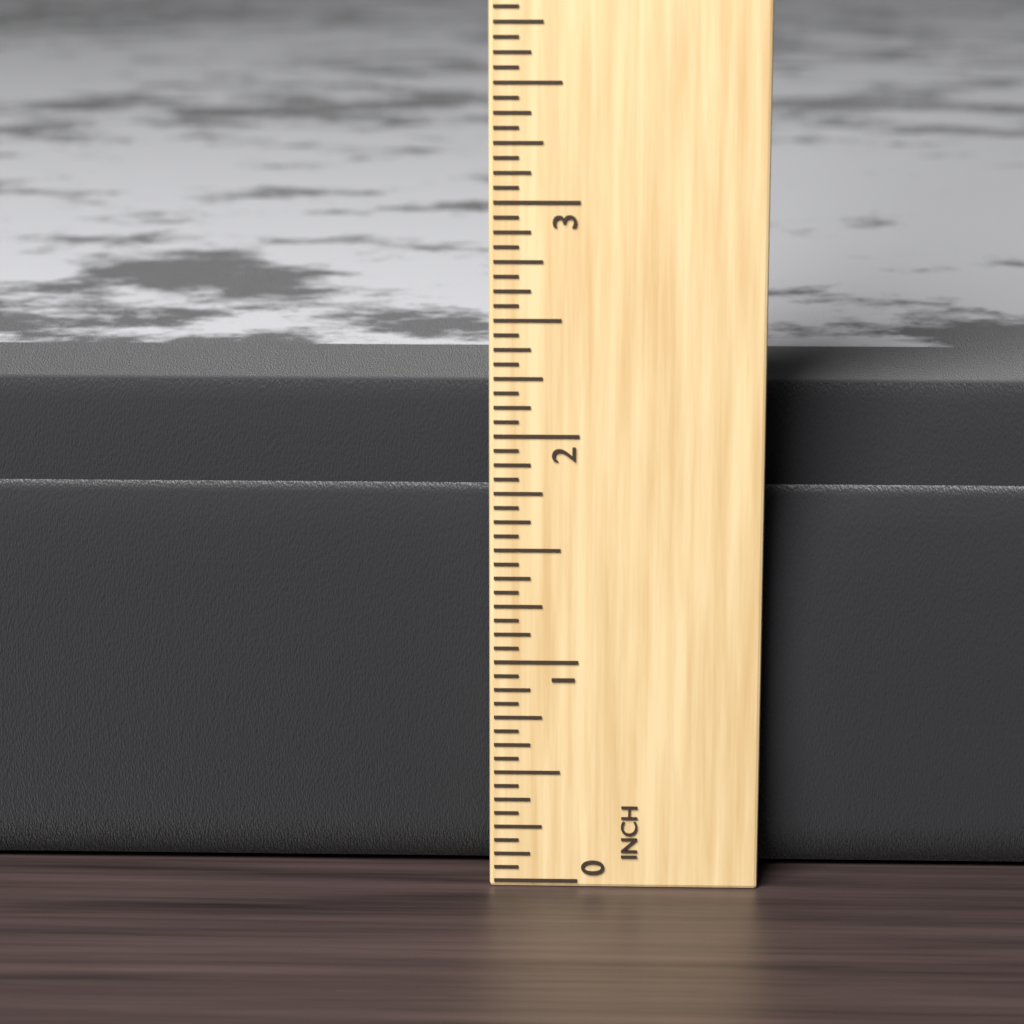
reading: 2.1250 in
